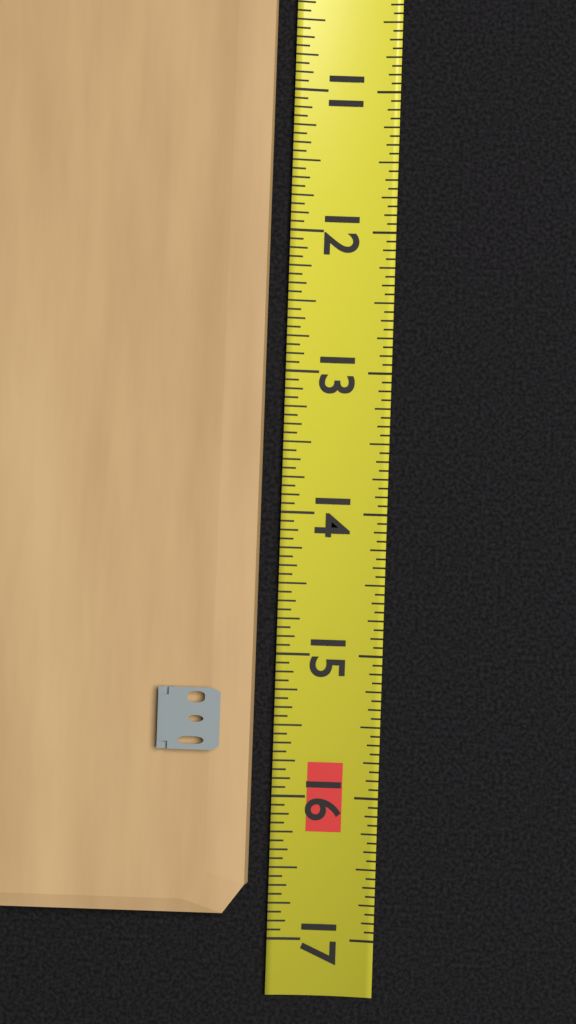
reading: 16.8125 (no unit)
